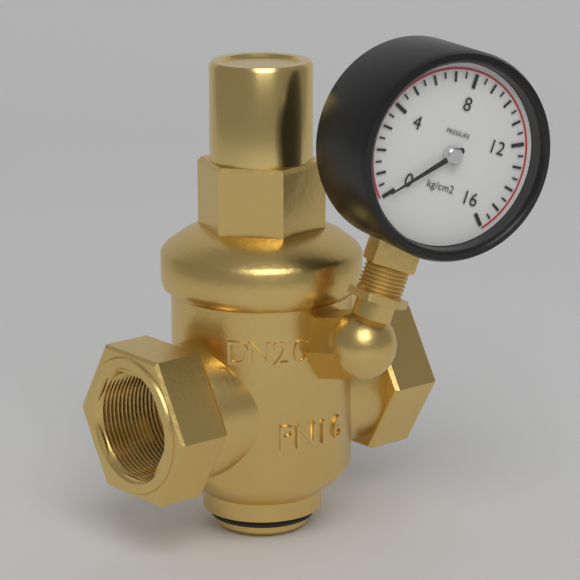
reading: 0.0 kg/cm2
